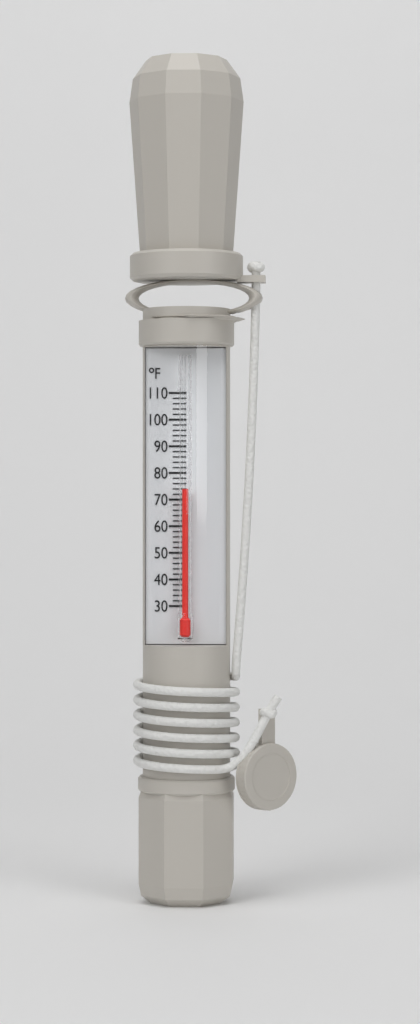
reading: 74 °F
